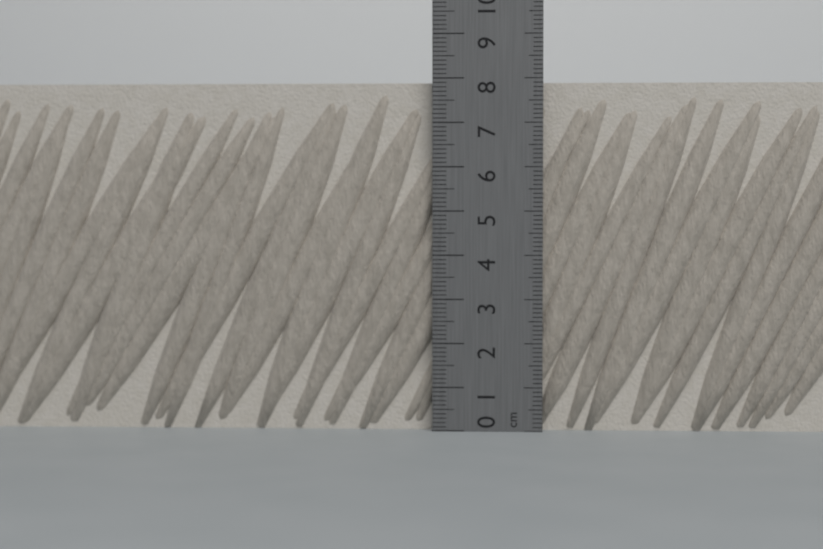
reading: 7.9 cm
